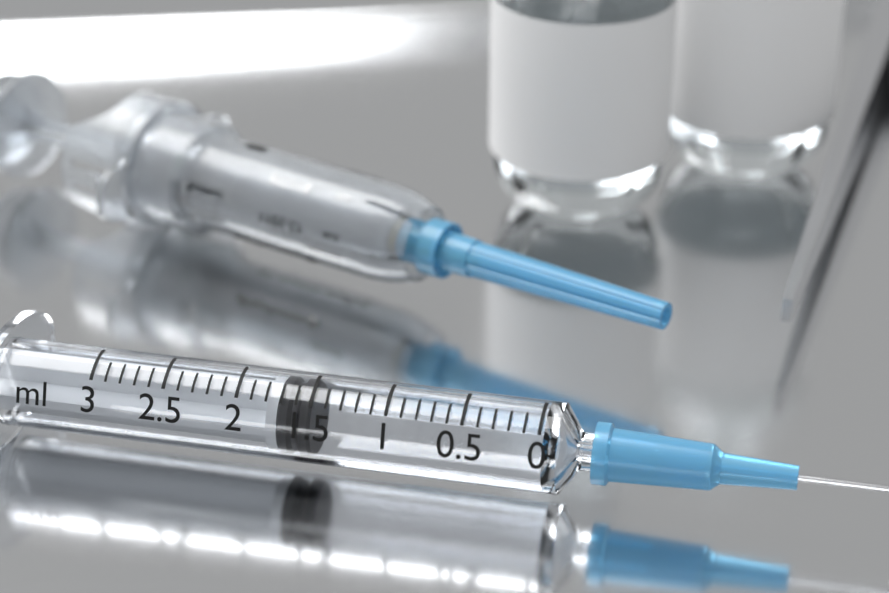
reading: 1.5 ml
